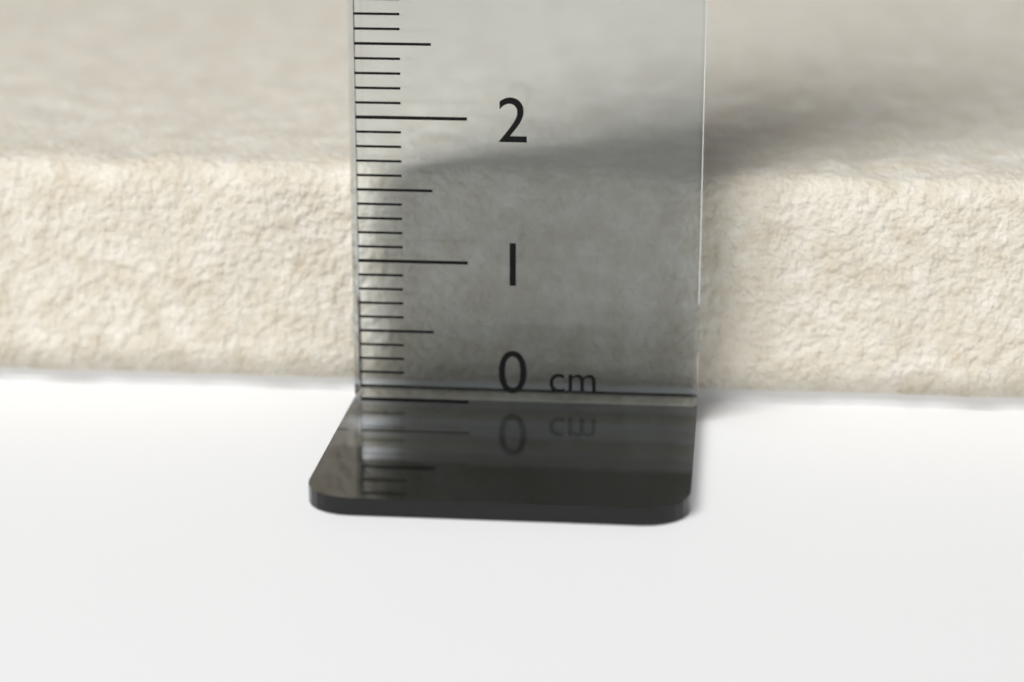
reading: 1.6 cm
